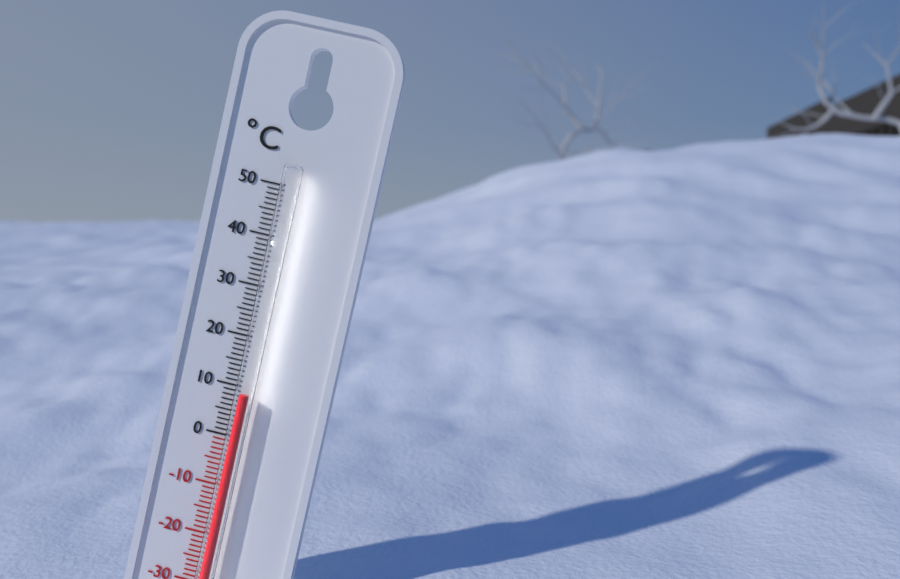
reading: 9 °C
